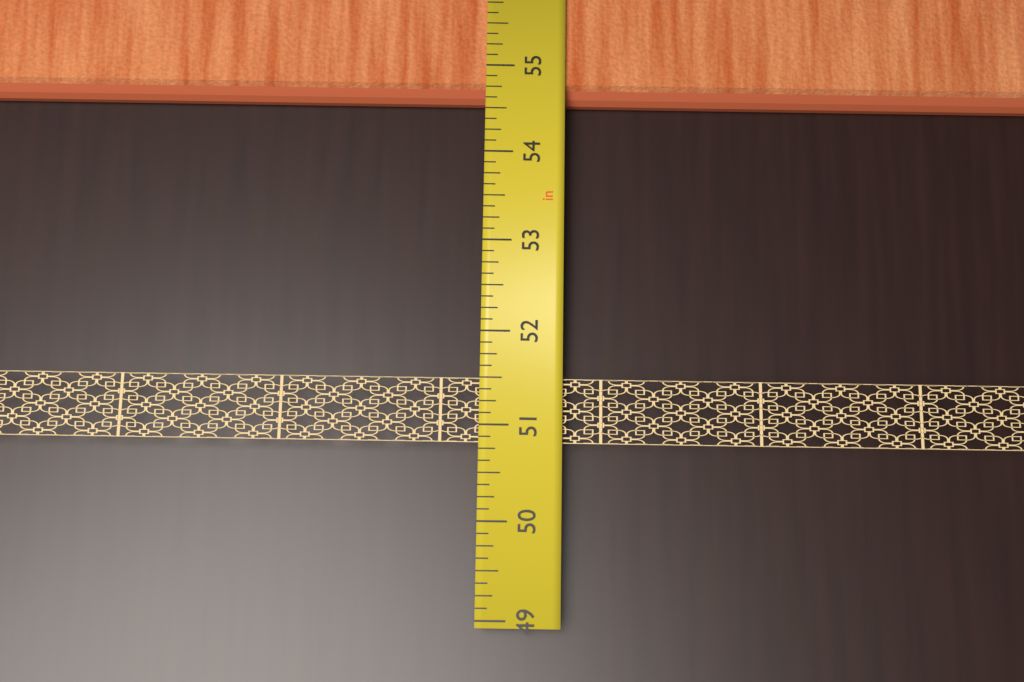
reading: 54.625 in
